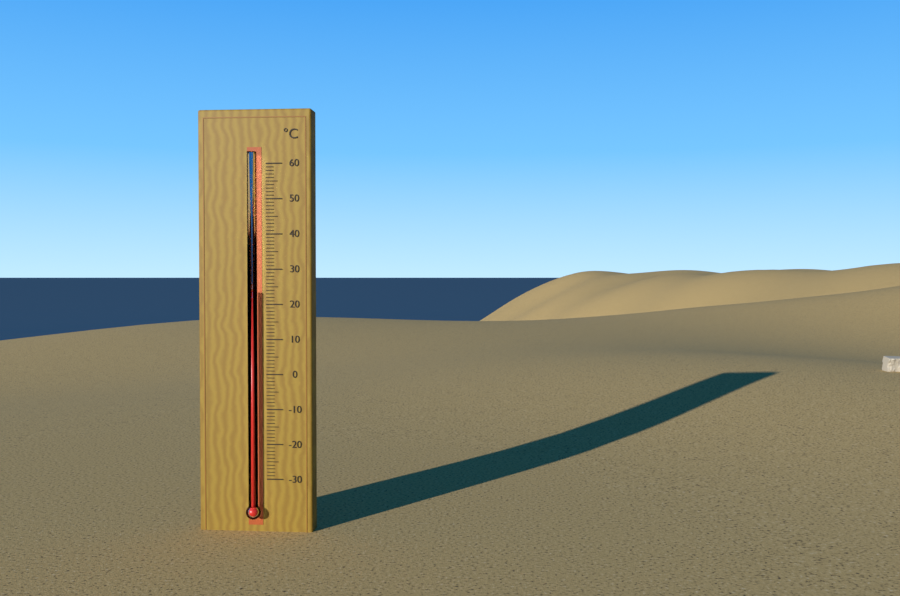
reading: 24 °C
